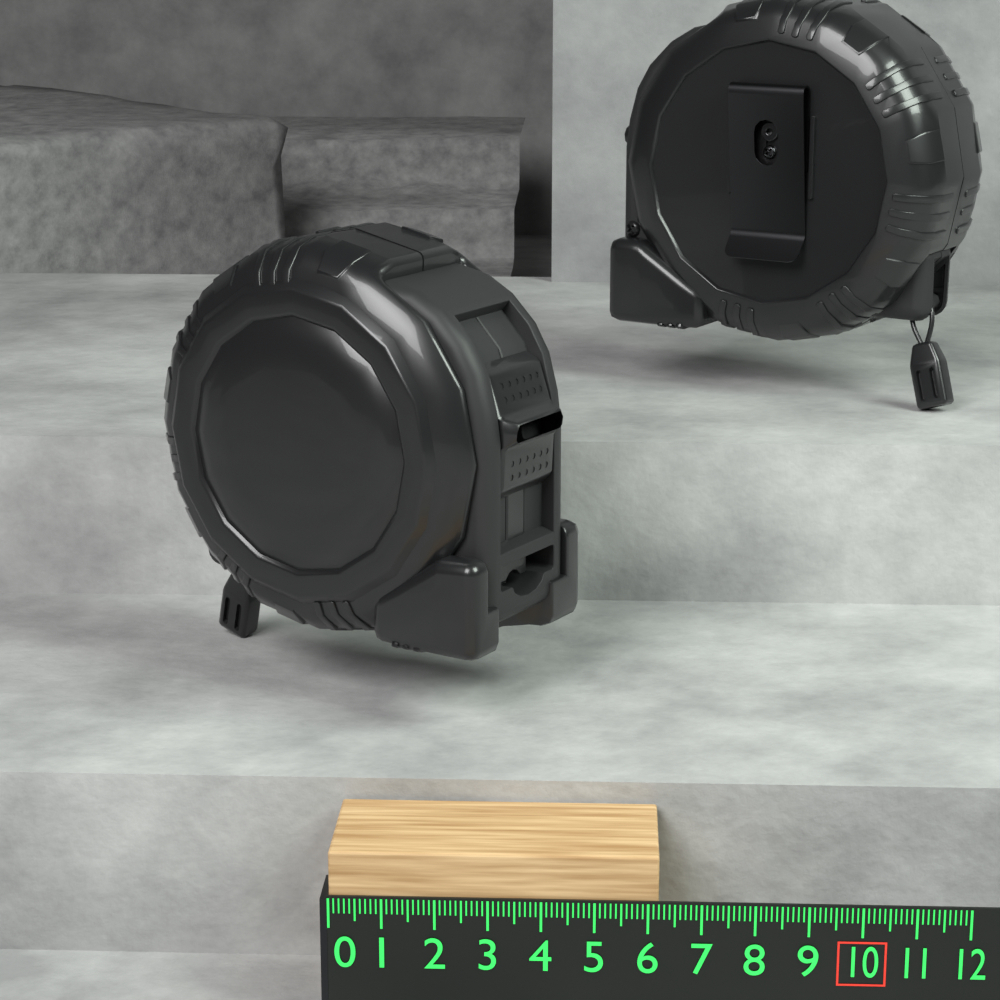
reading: 6.2 (no unit)
